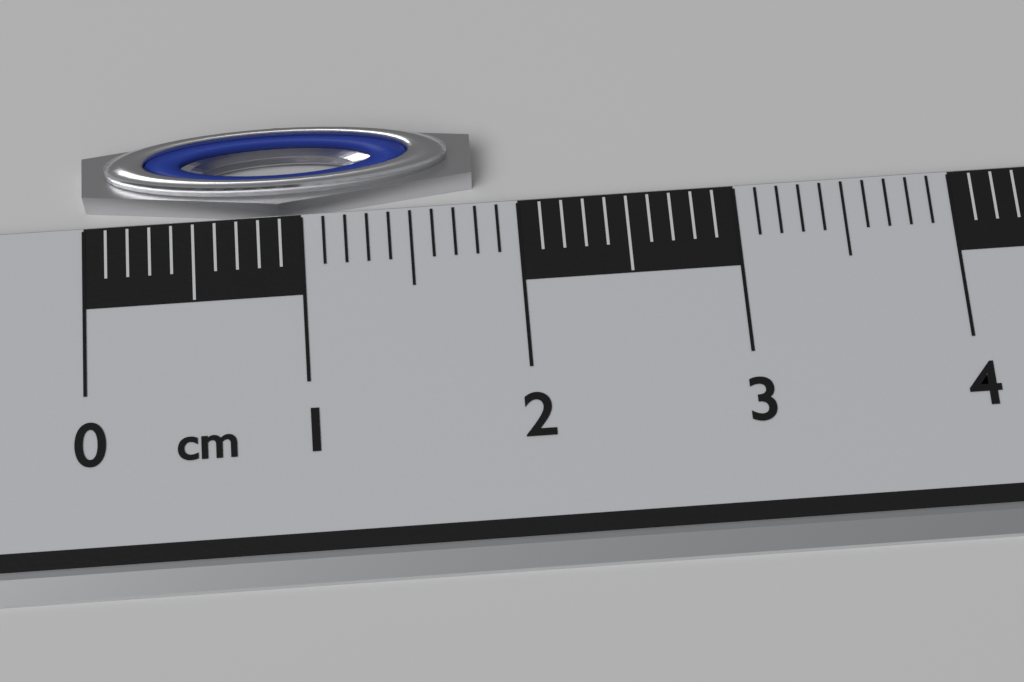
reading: 1.8 cm
